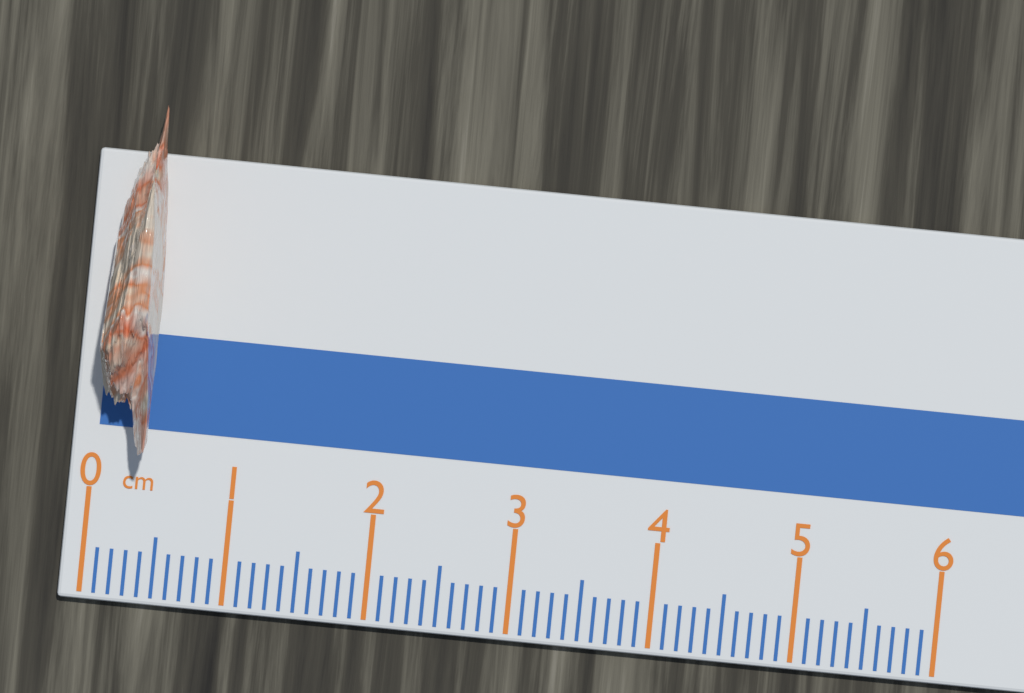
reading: 0.4 cm
